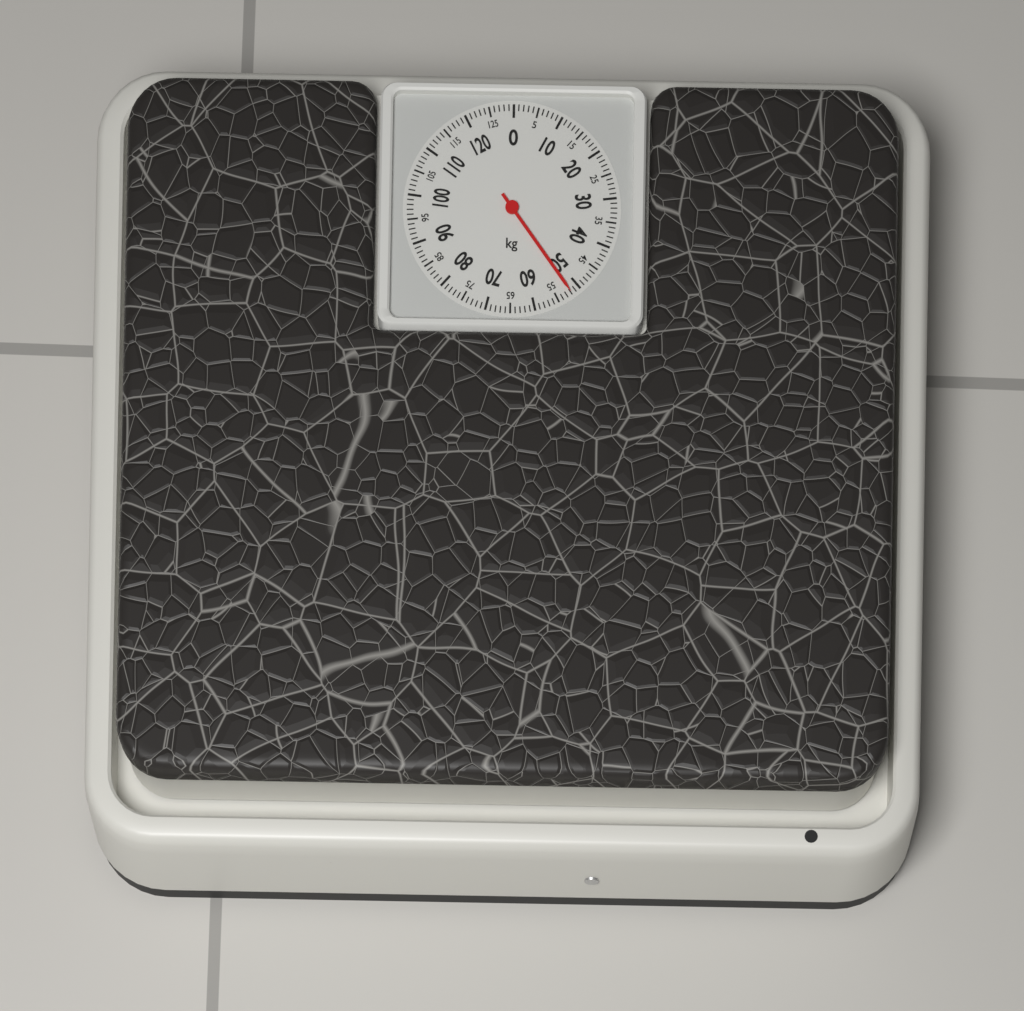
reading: 52 kg
